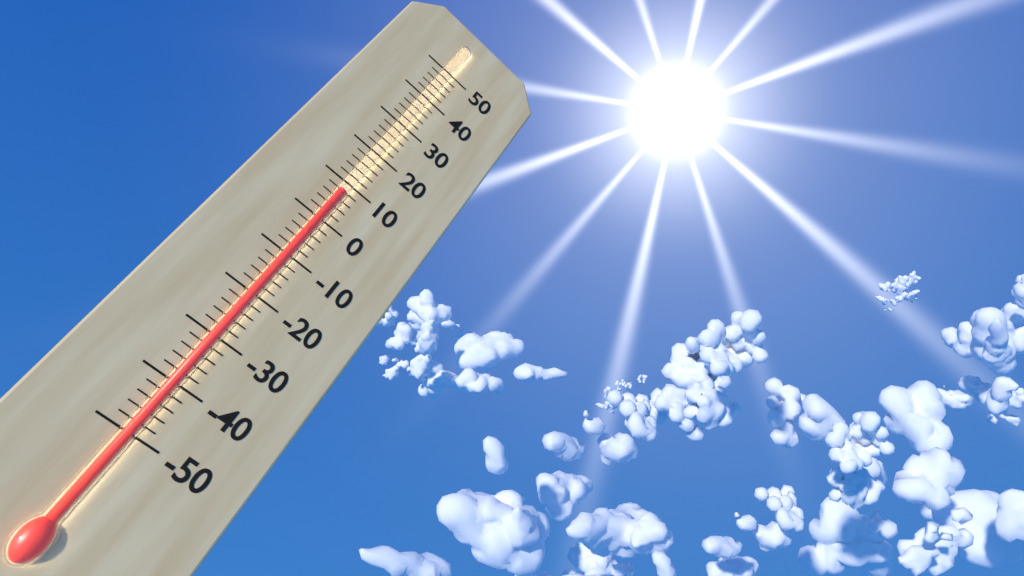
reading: 8 (no unit)
